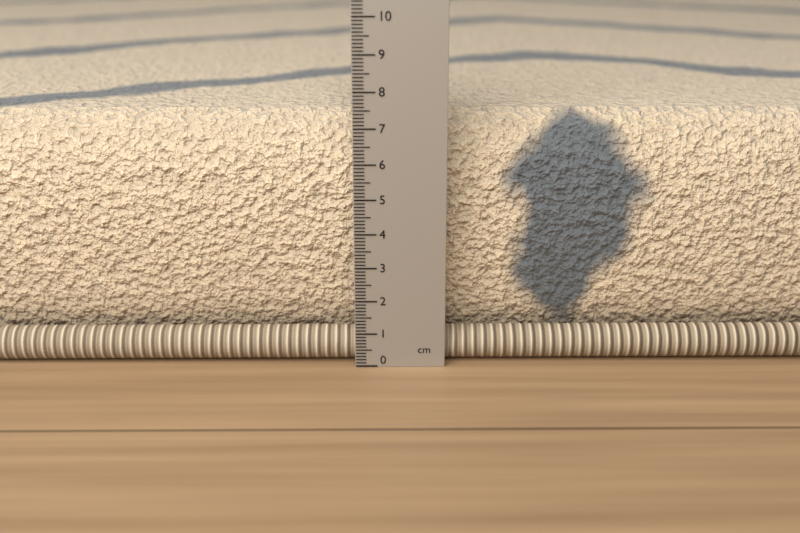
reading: 7.2 cm
